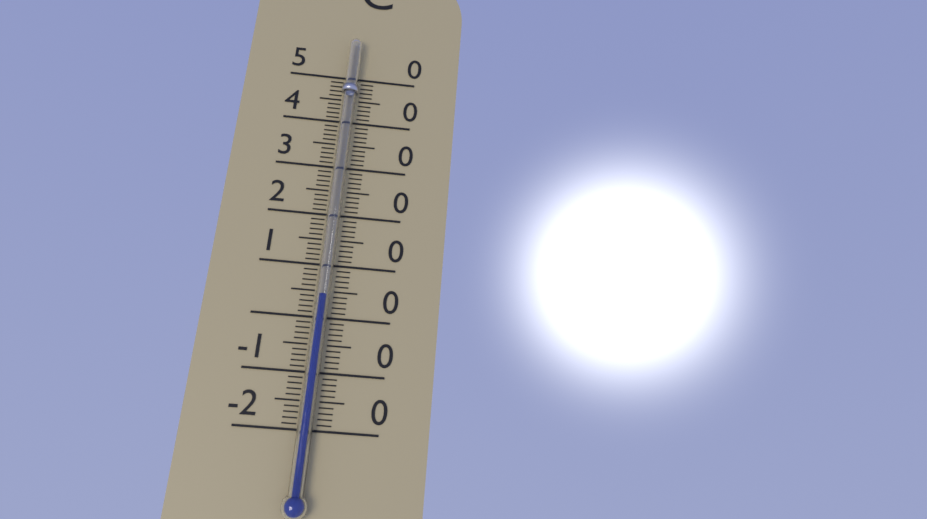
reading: 4 °C
